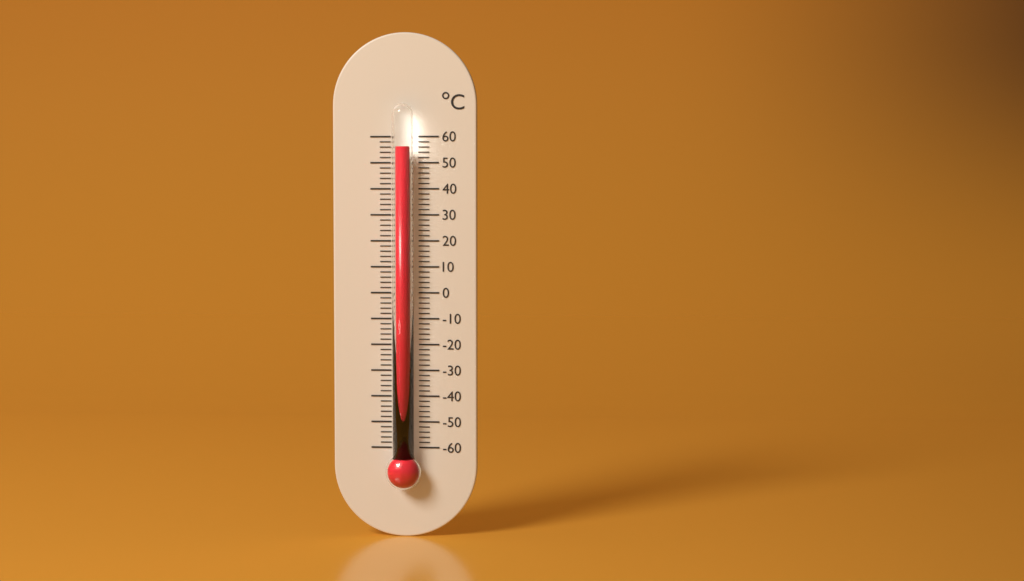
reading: 56 °C
